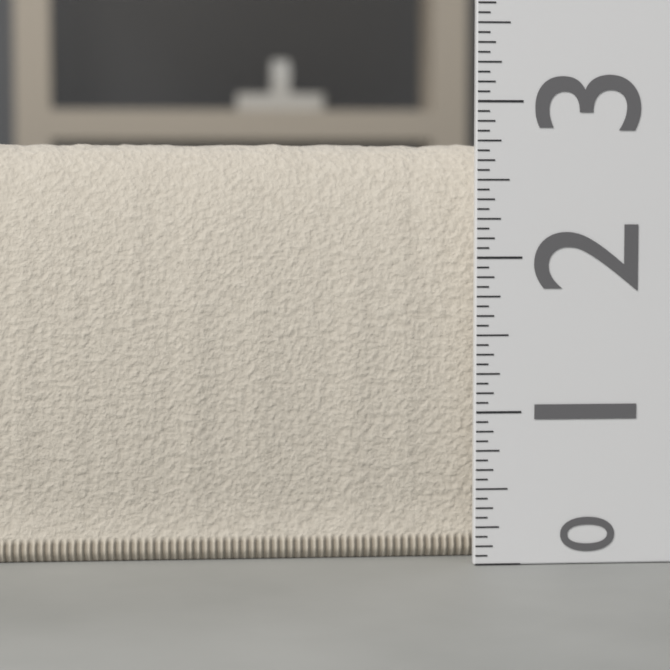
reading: 2.7500 (no unit)
